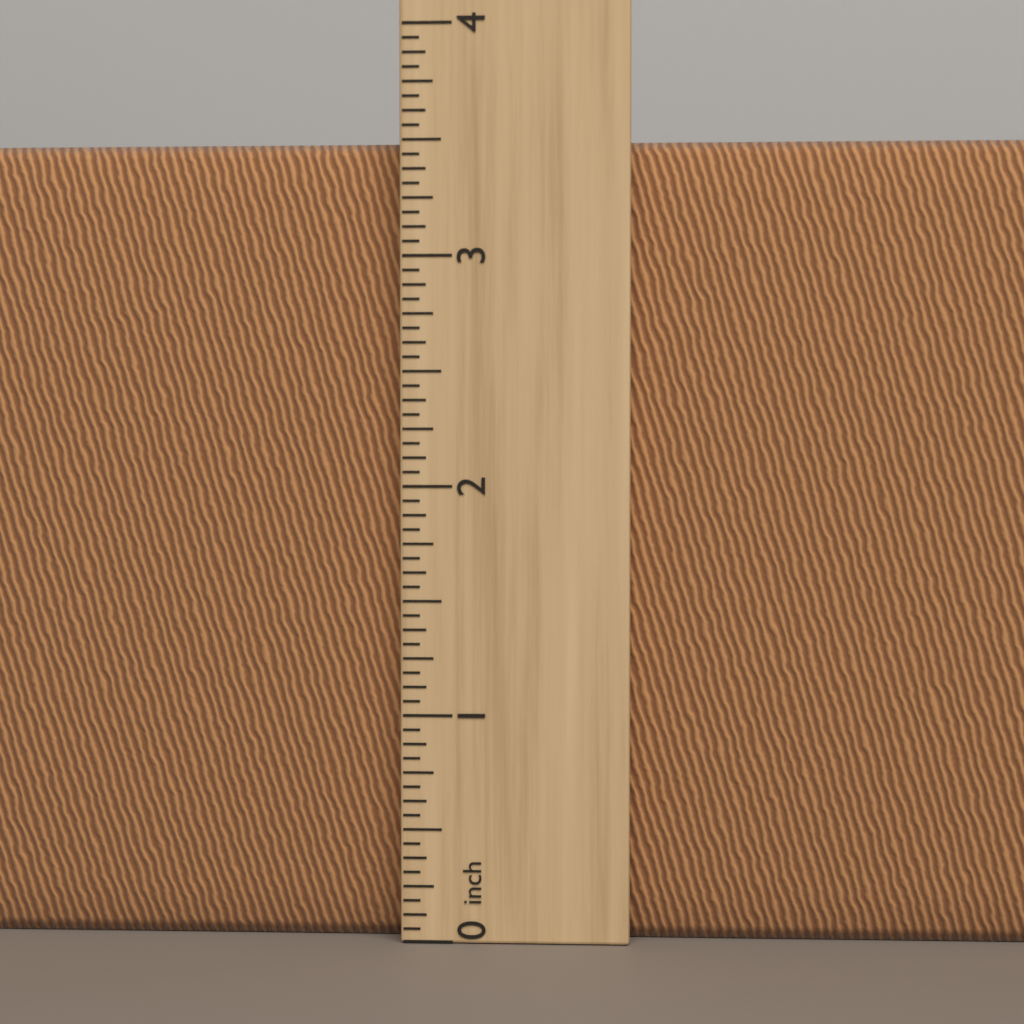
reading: 3.5000 inch
